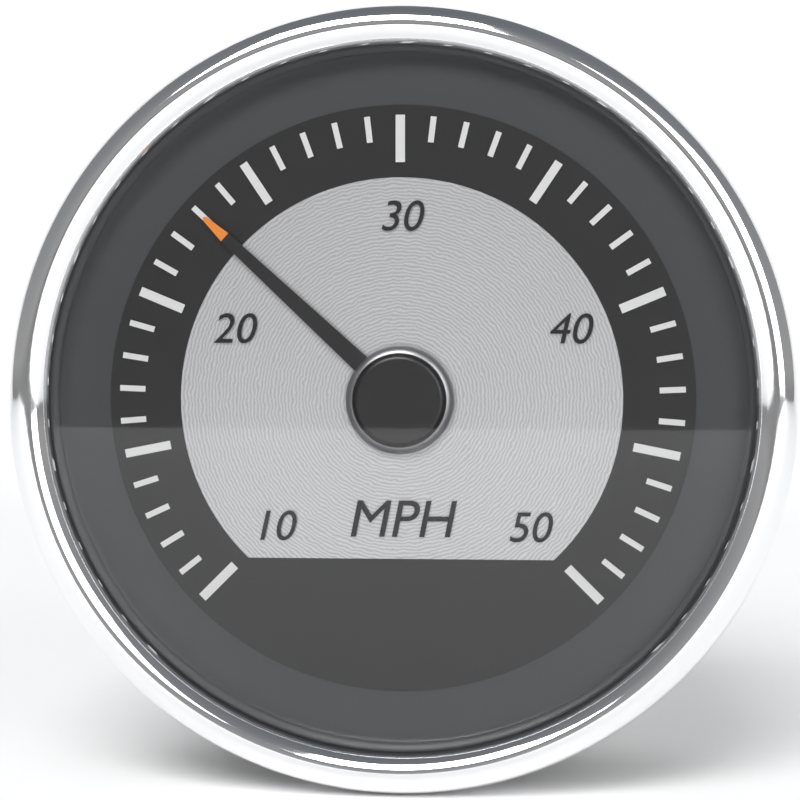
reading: 23 mph
